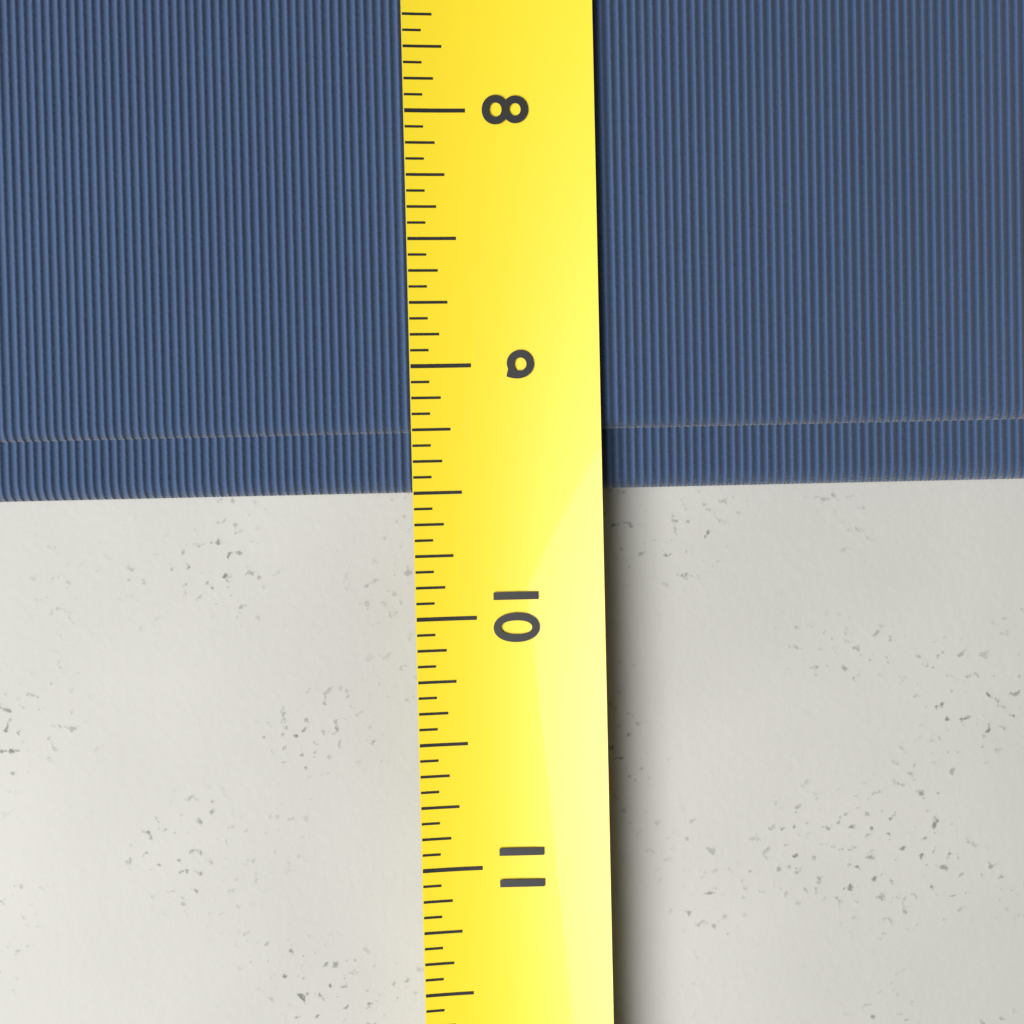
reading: 9.5000 (no unit)
